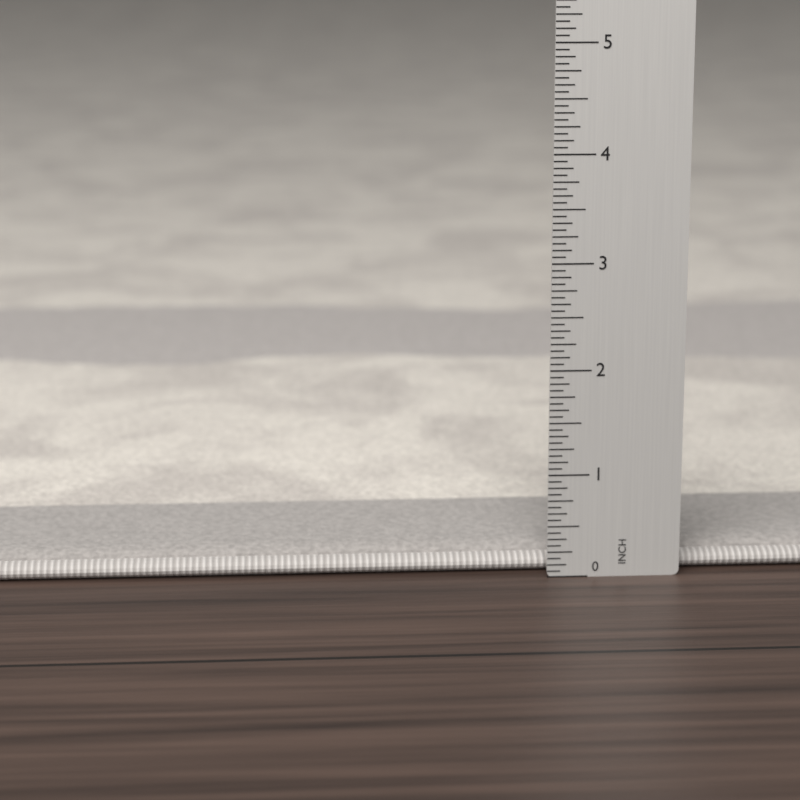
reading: 0.2500 in
